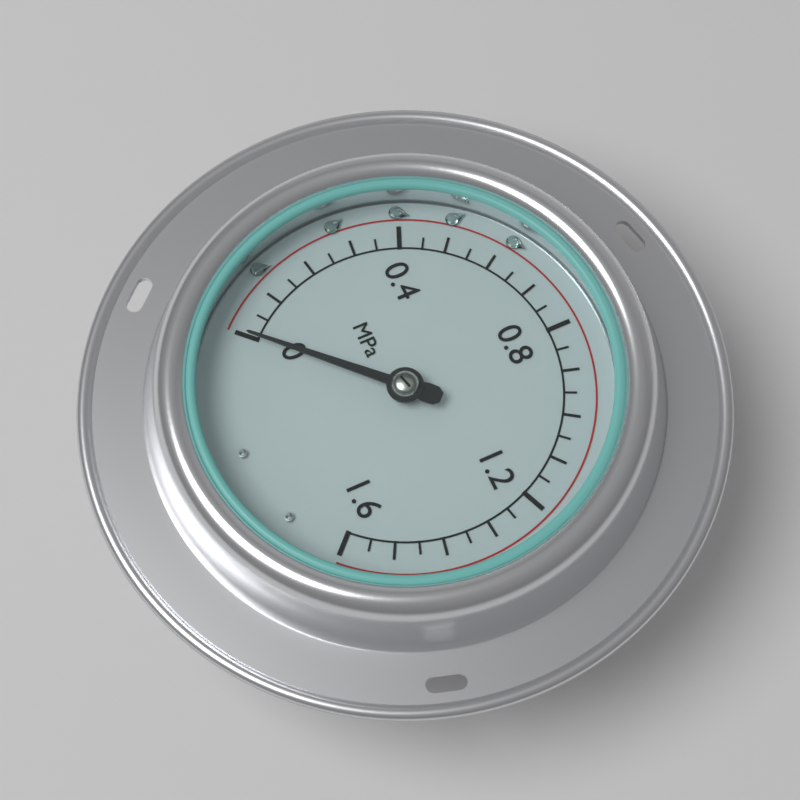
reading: 0.00 MPa
